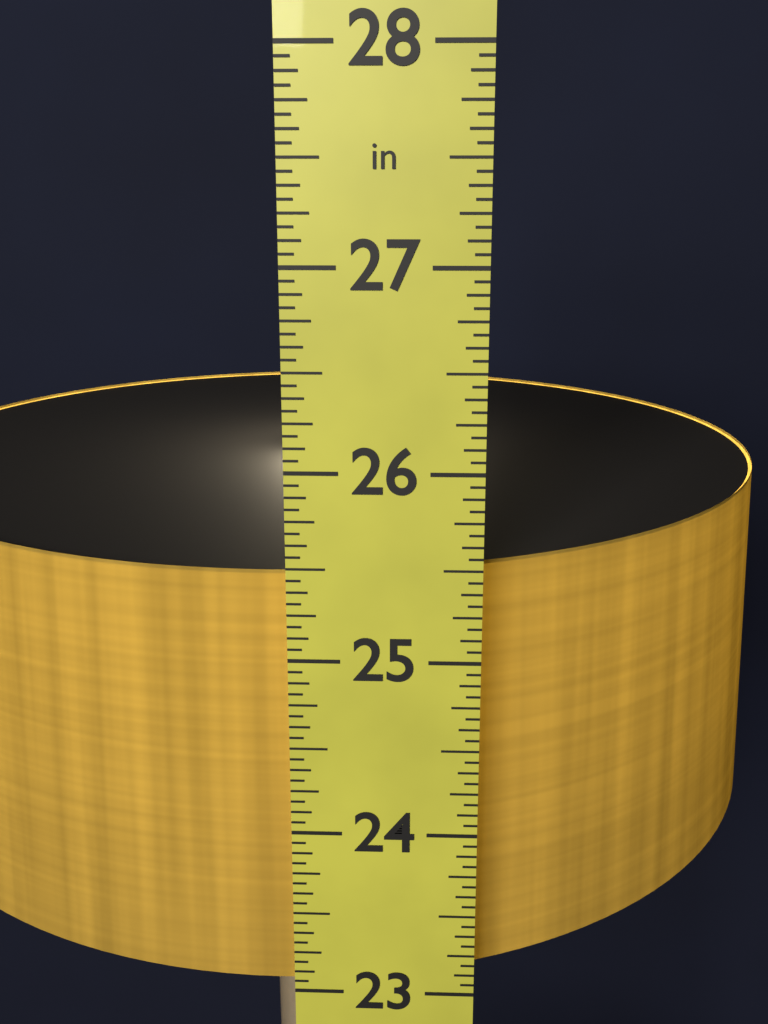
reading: 25.4375 in
